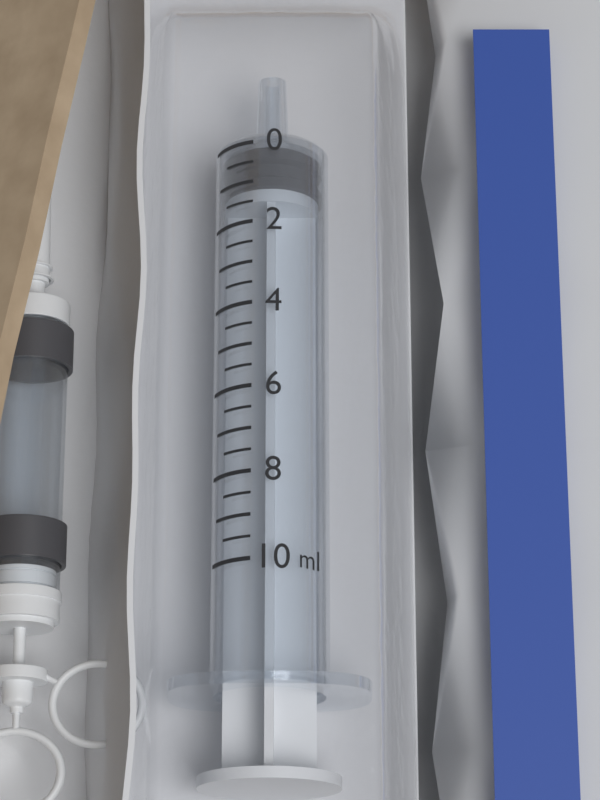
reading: 0.0 ml
